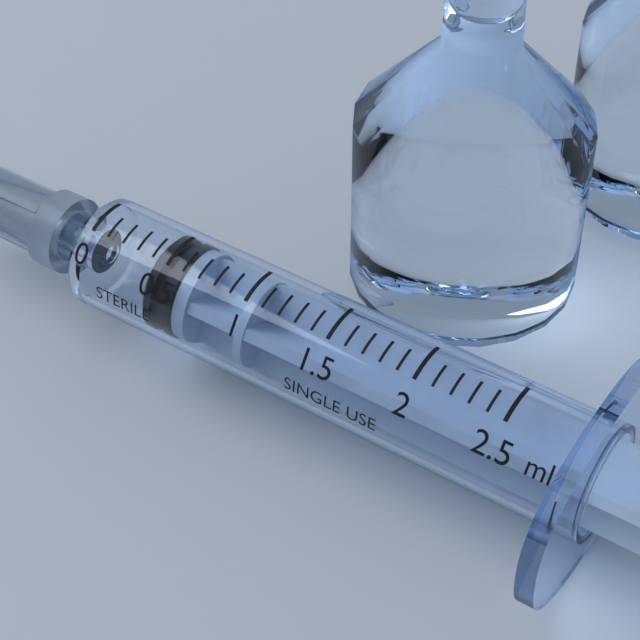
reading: 0.4 ml
